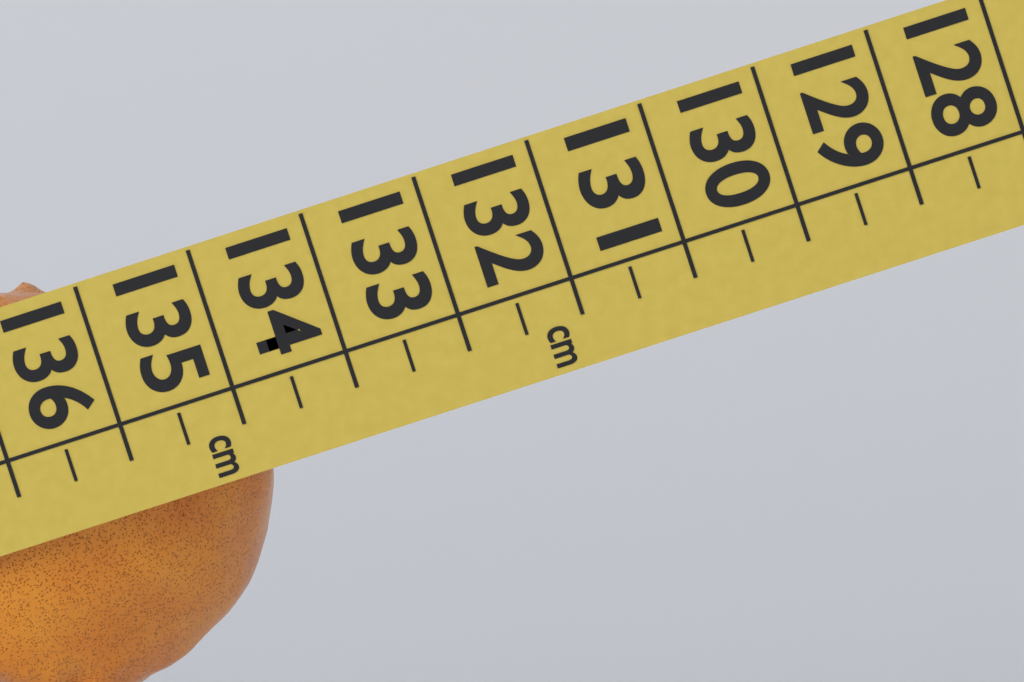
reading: 135.0 cm
